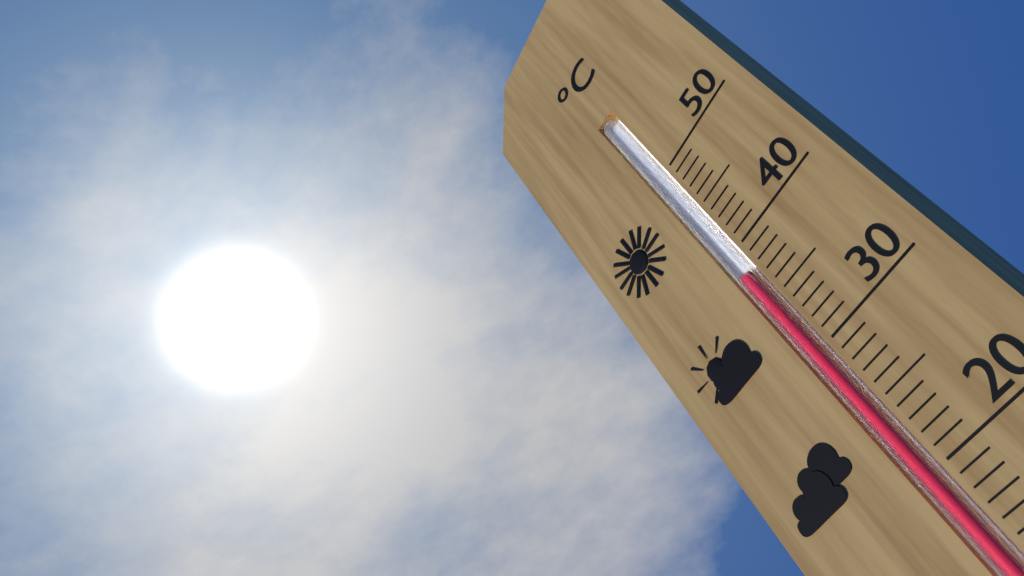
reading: 38 °C
